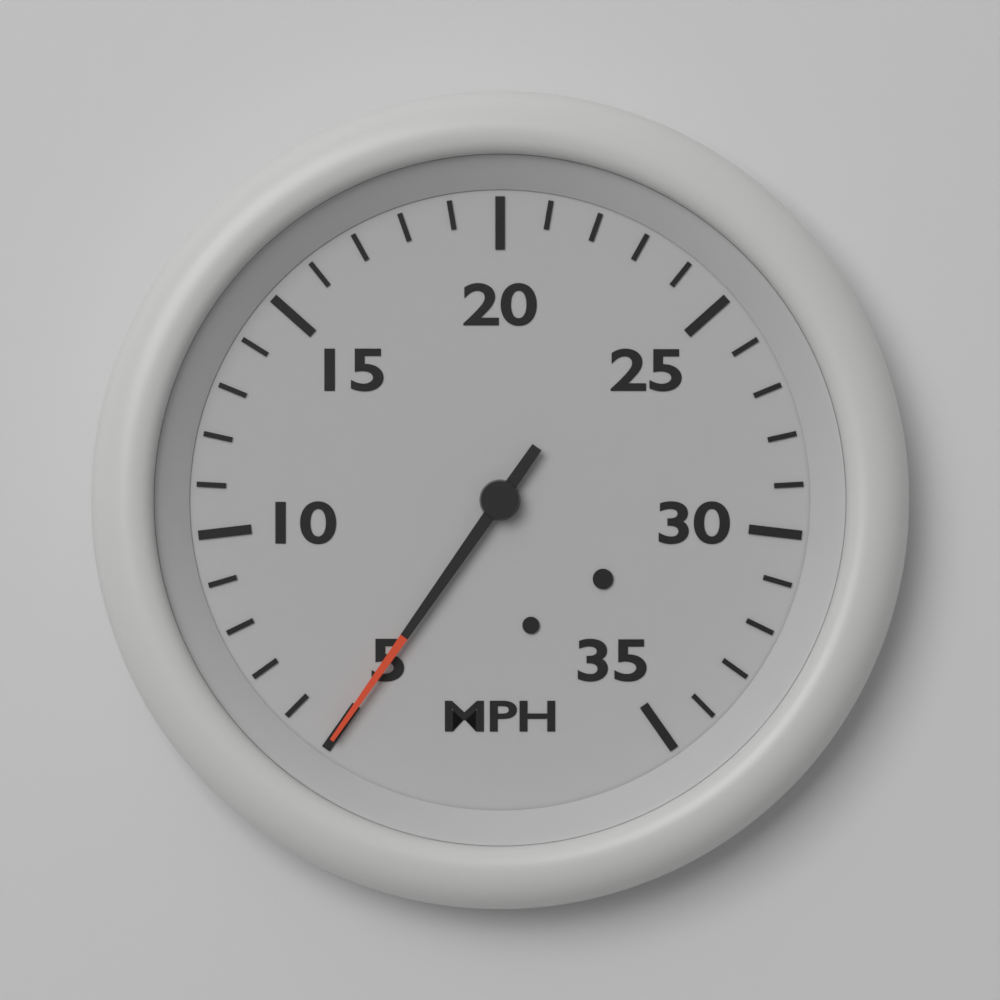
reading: 5 MPH
